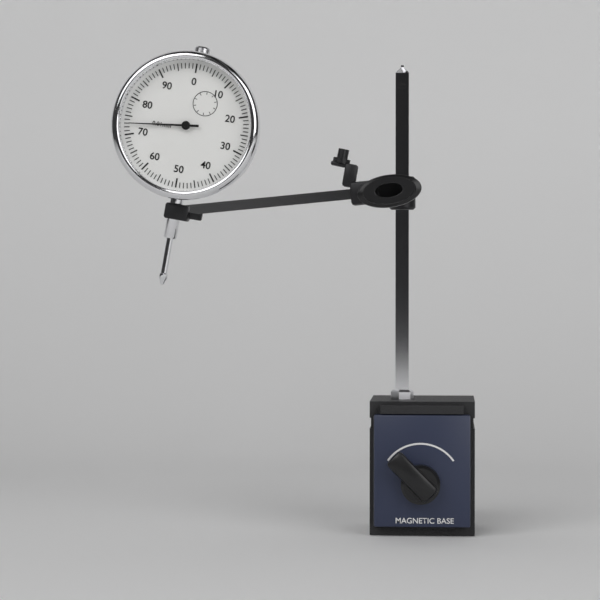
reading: 0.73 mm
